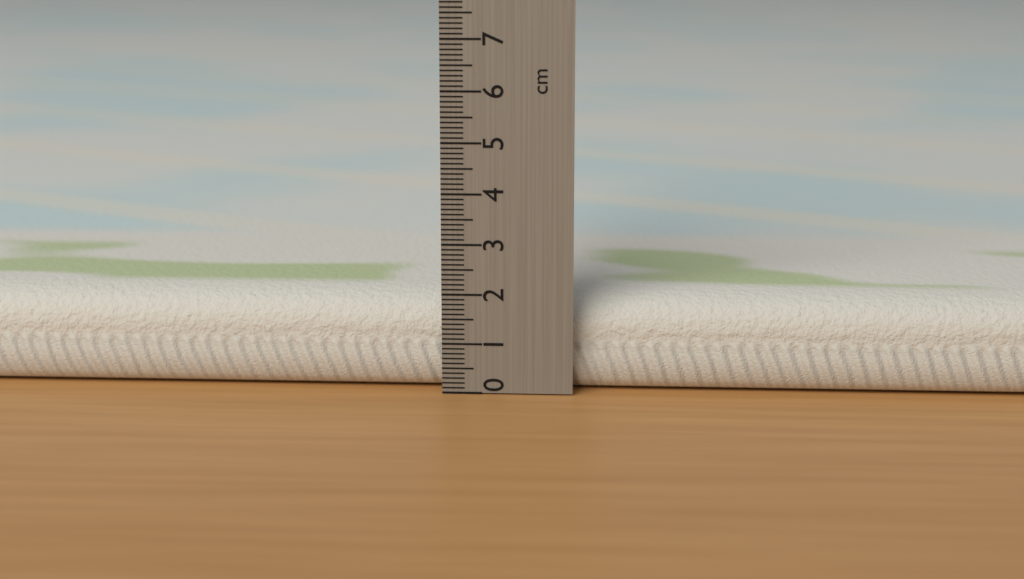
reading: 1.9 cm
